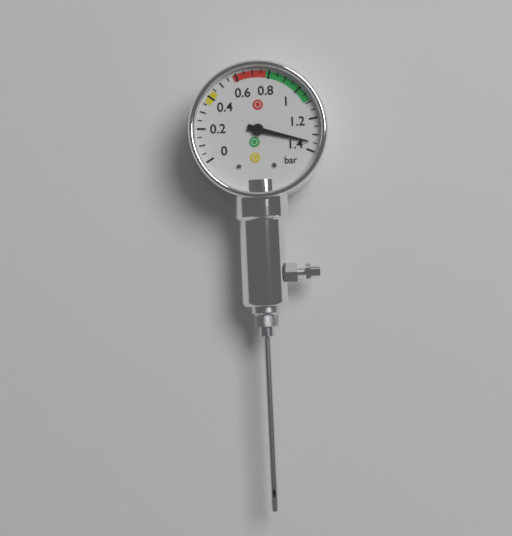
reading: 1.35 bar
